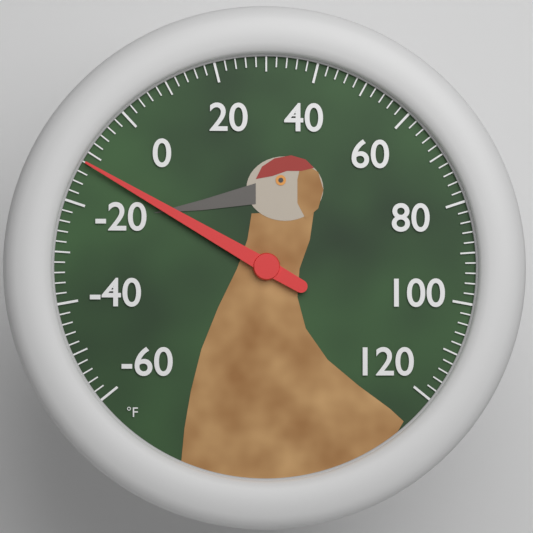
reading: -12 °F
